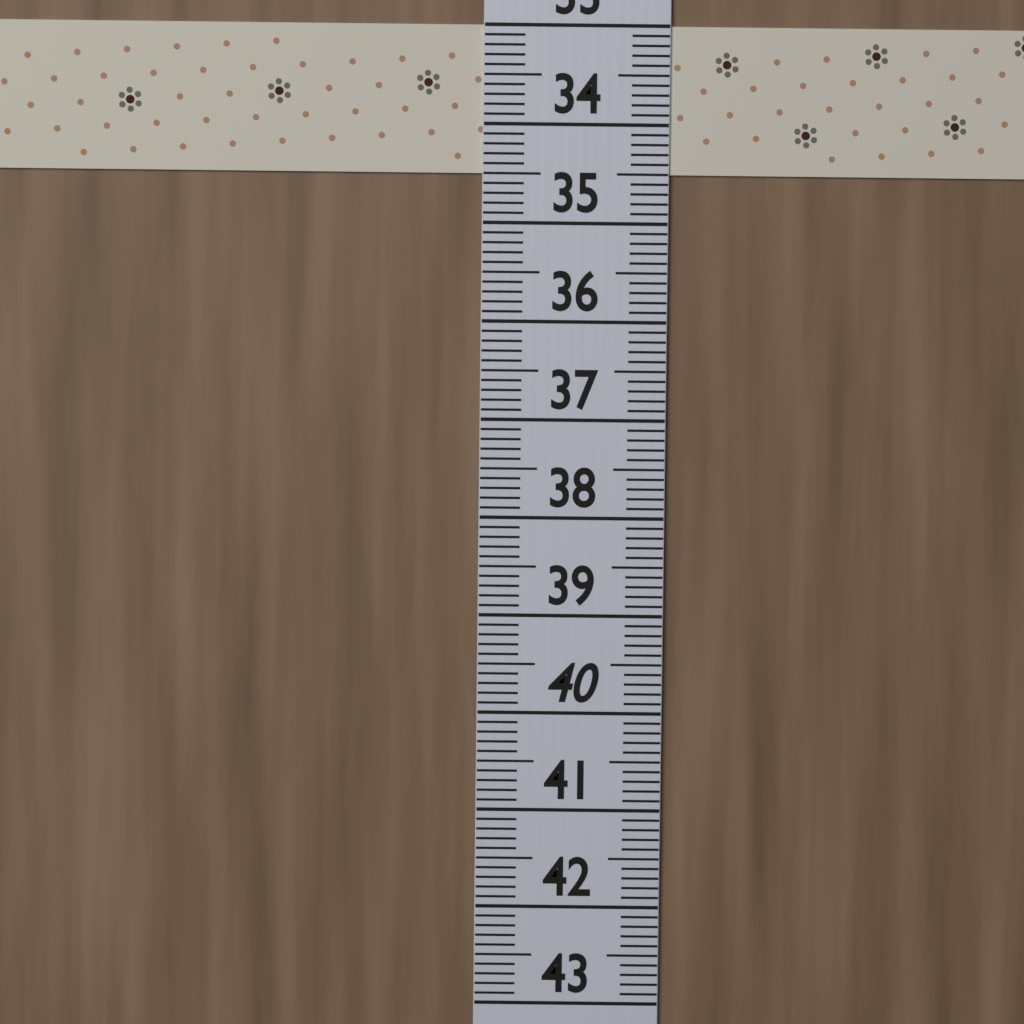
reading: 34.5 (no unit)
